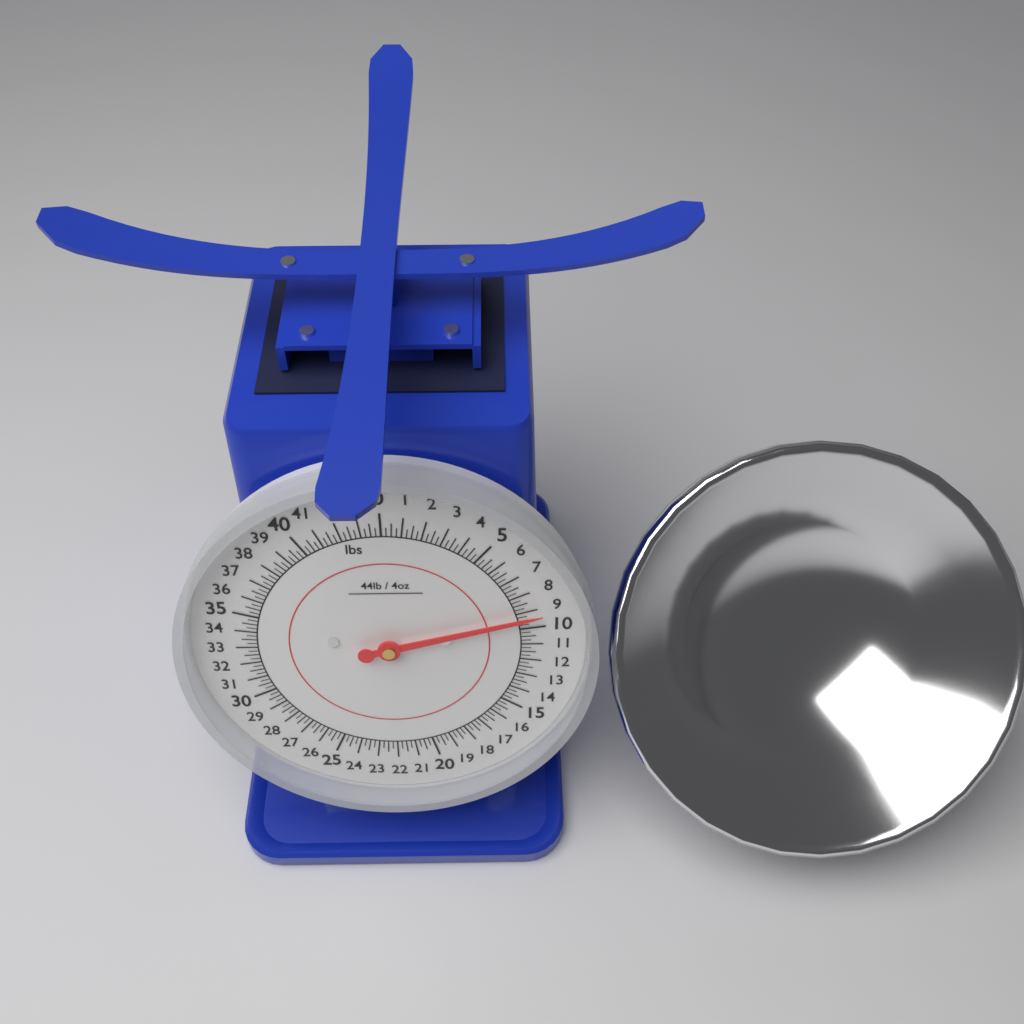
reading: 9.25 lbs
